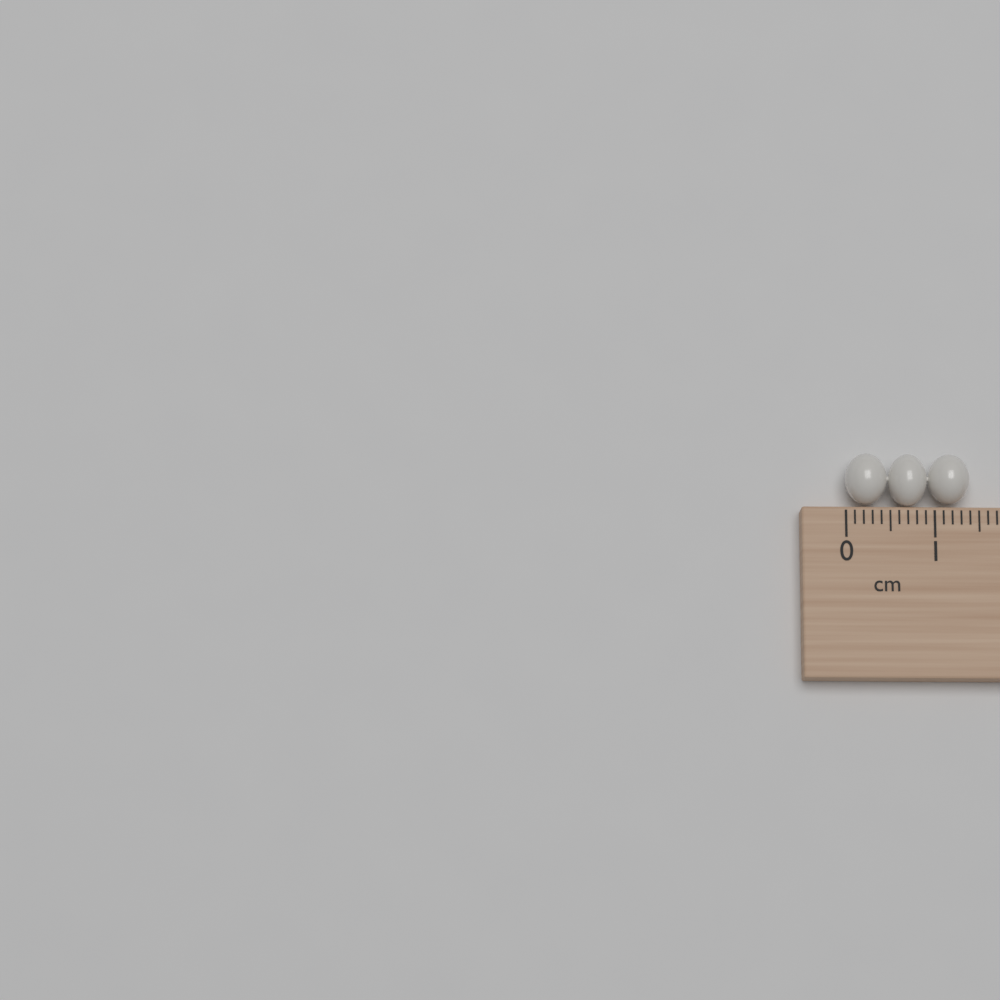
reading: 1.4 cm
